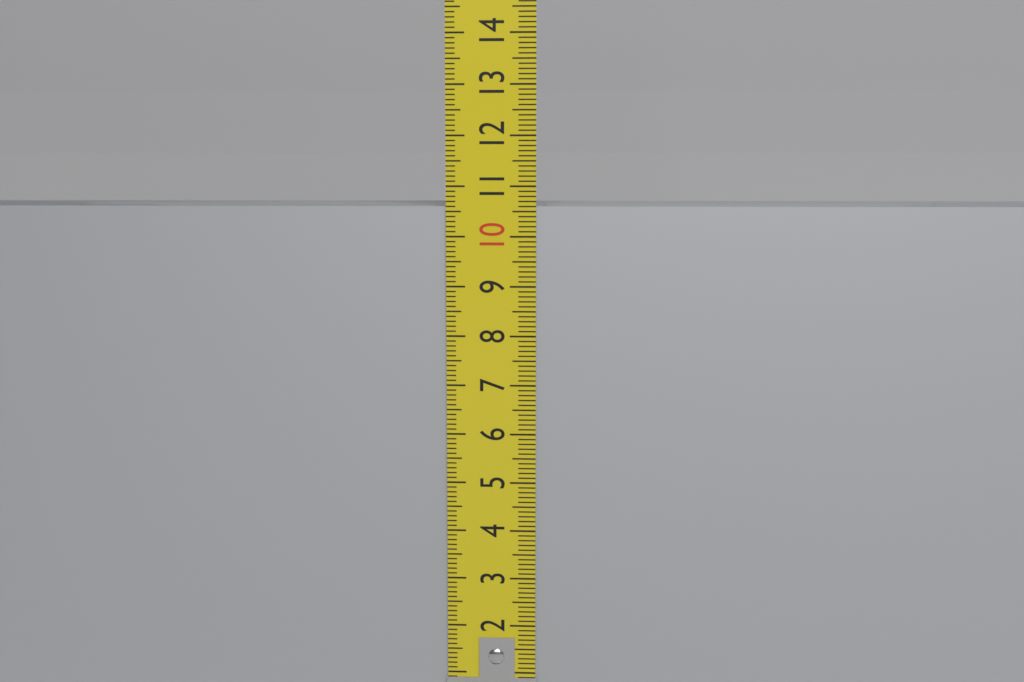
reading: 10.6 cm
